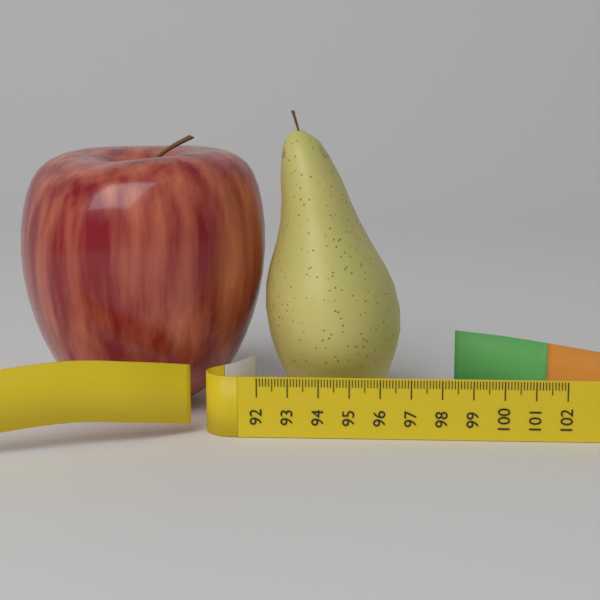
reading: 96.7 (no unit)
